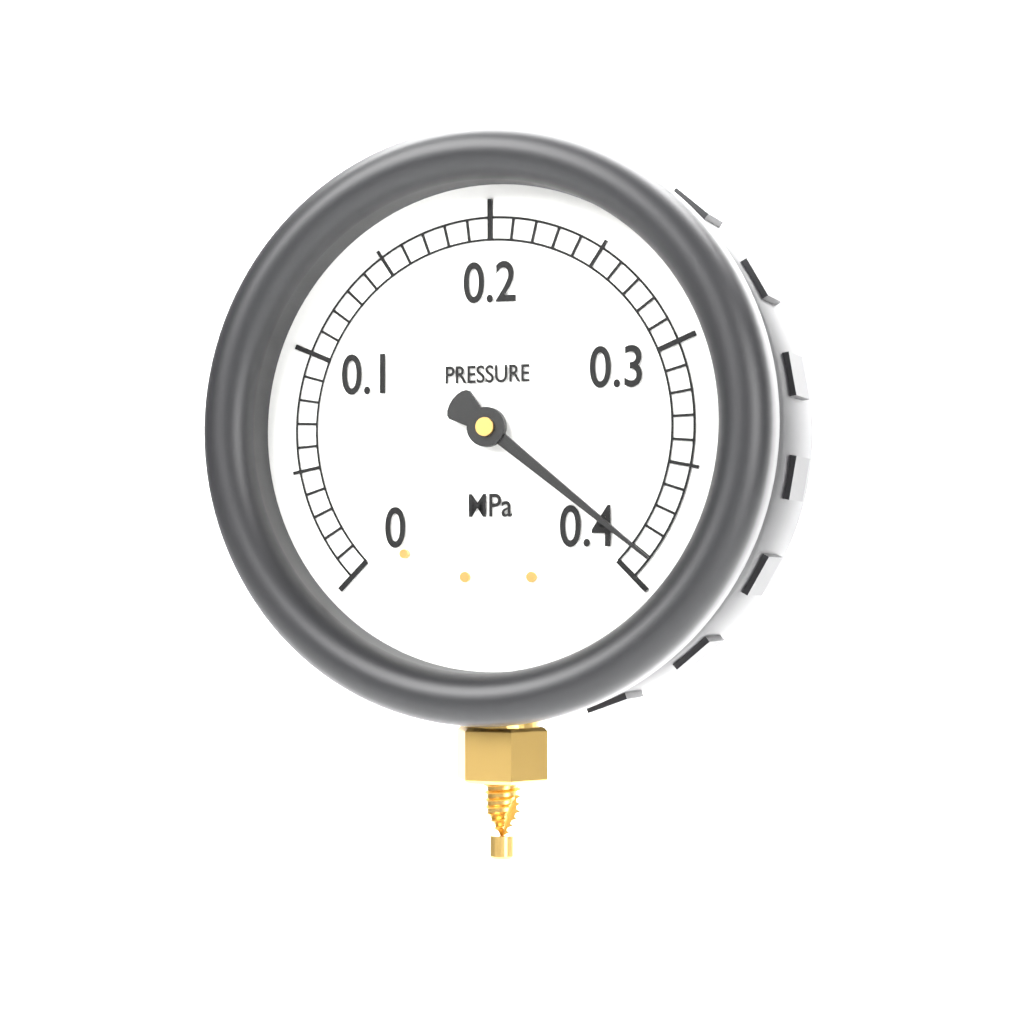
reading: 0.39 MPa
